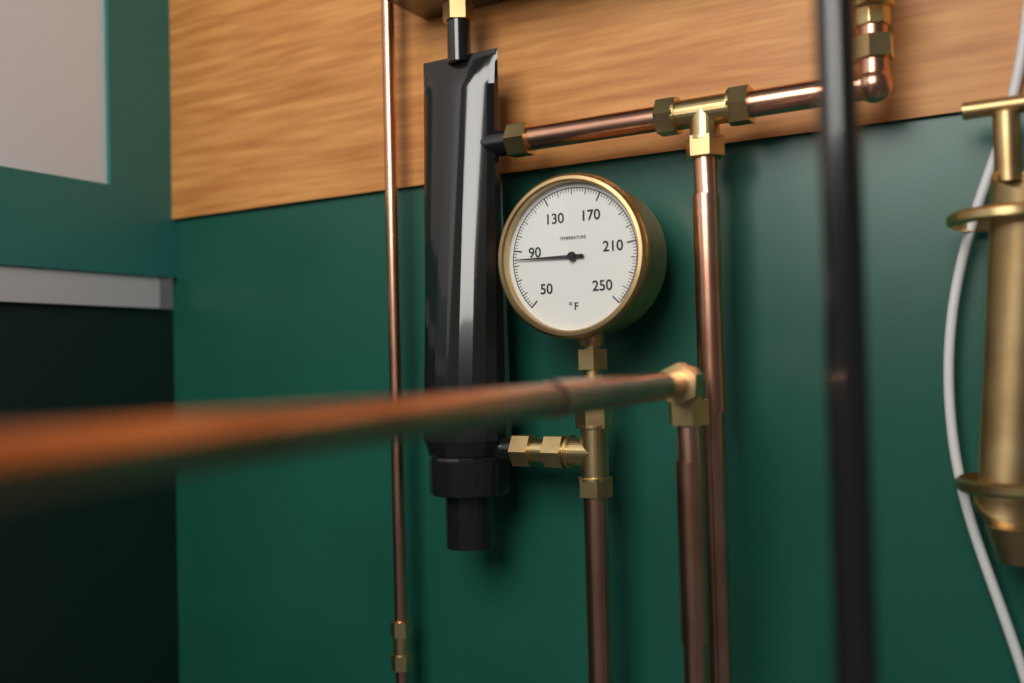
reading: 84 °F
